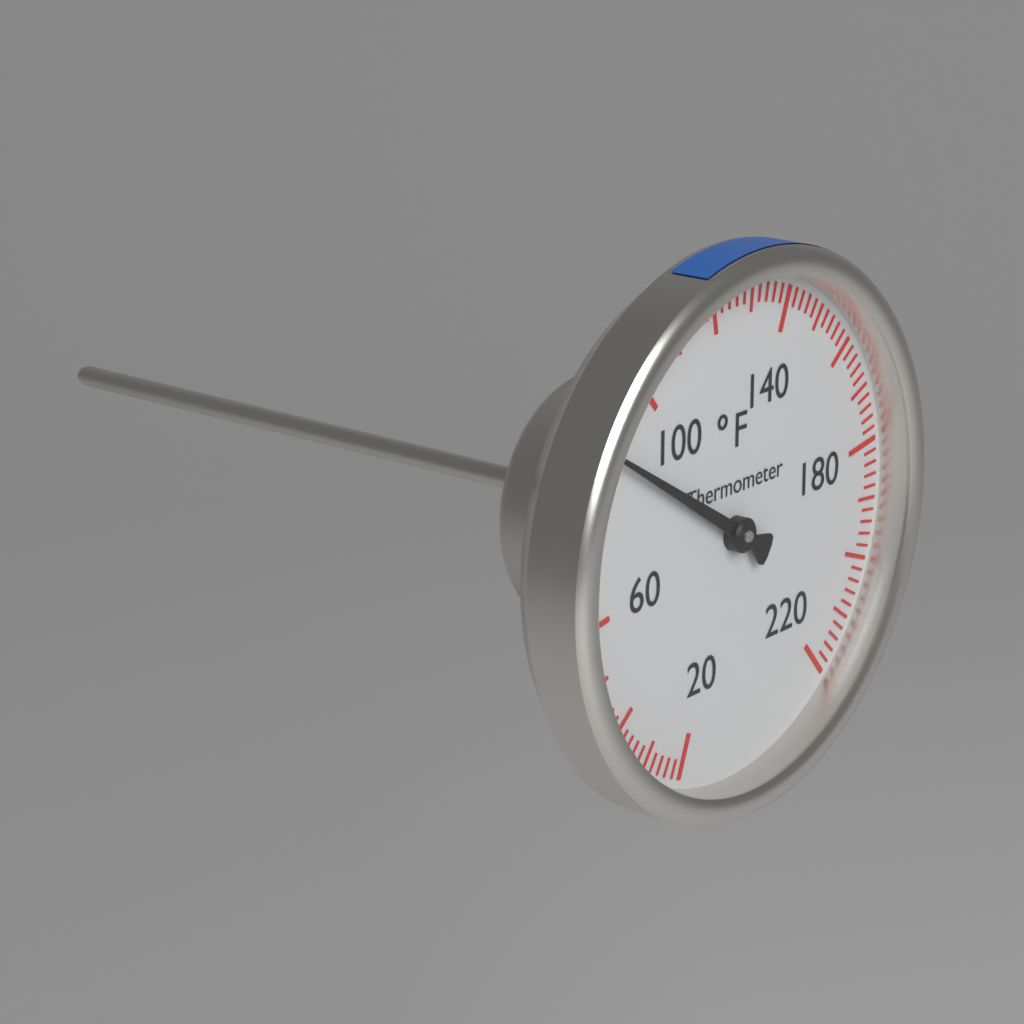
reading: 88 °F
